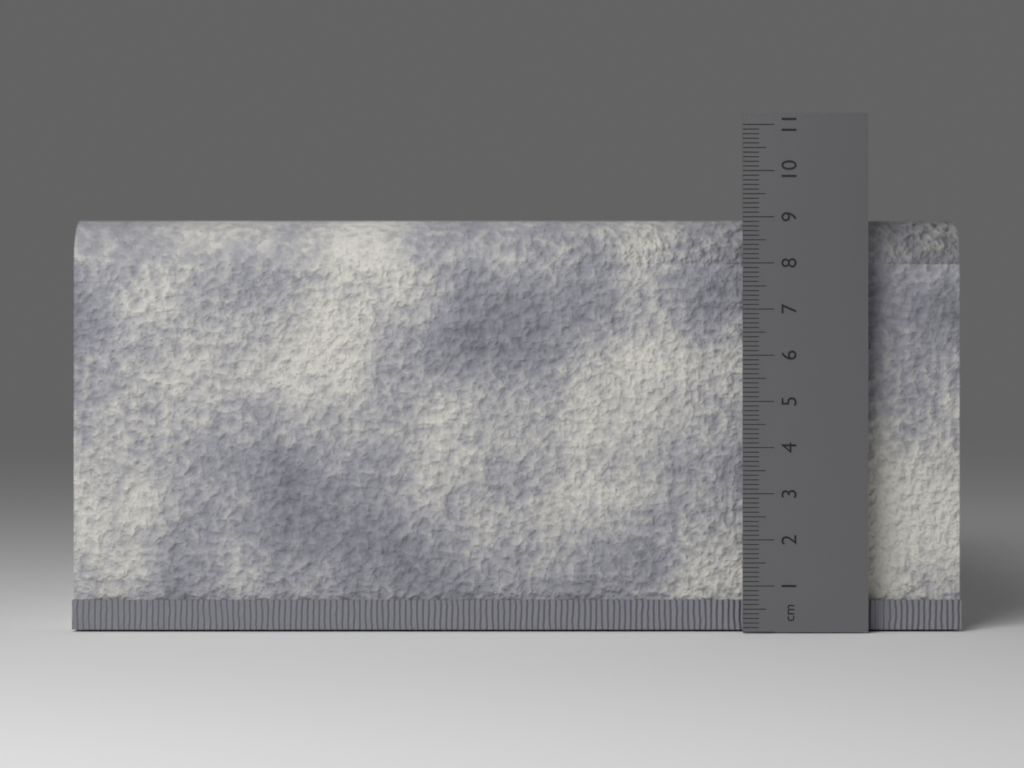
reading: 9.0 cm
